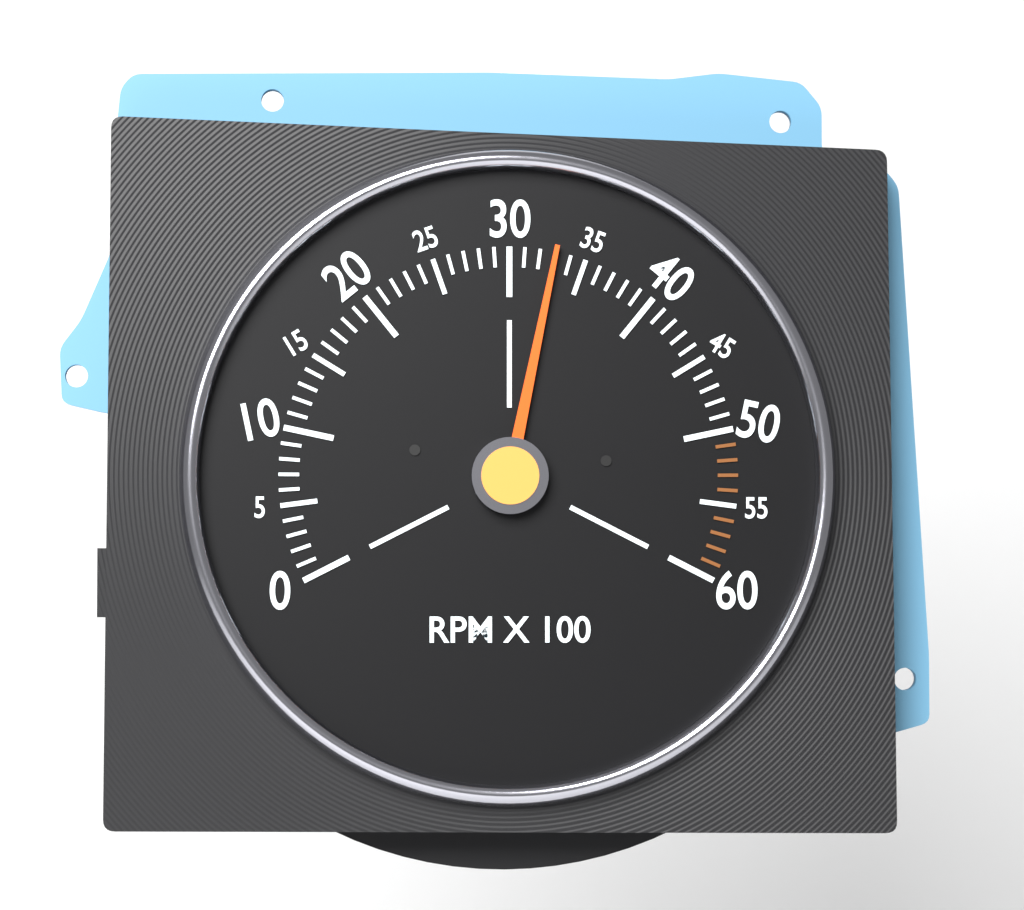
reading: 3300 RPM
